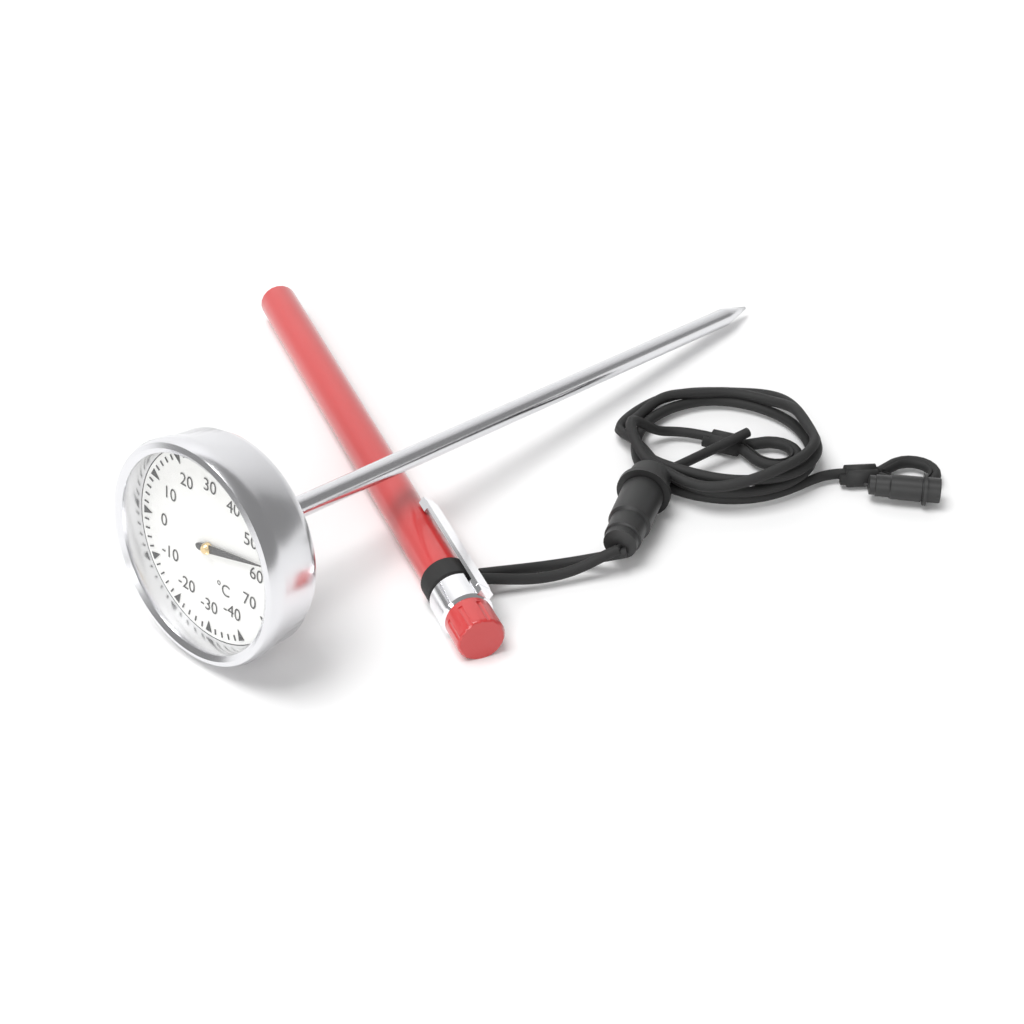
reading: 56 °C
